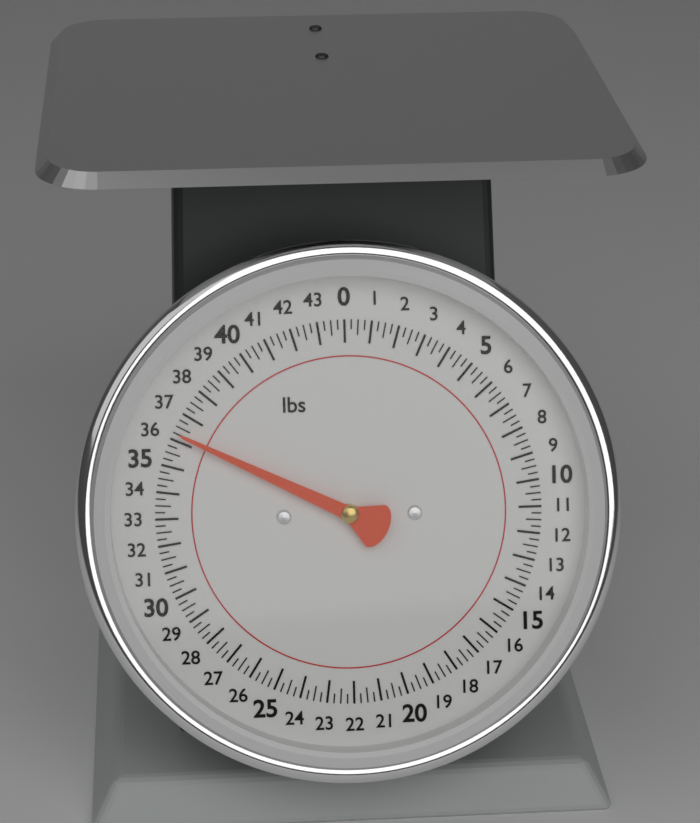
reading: 36.25 lbs
